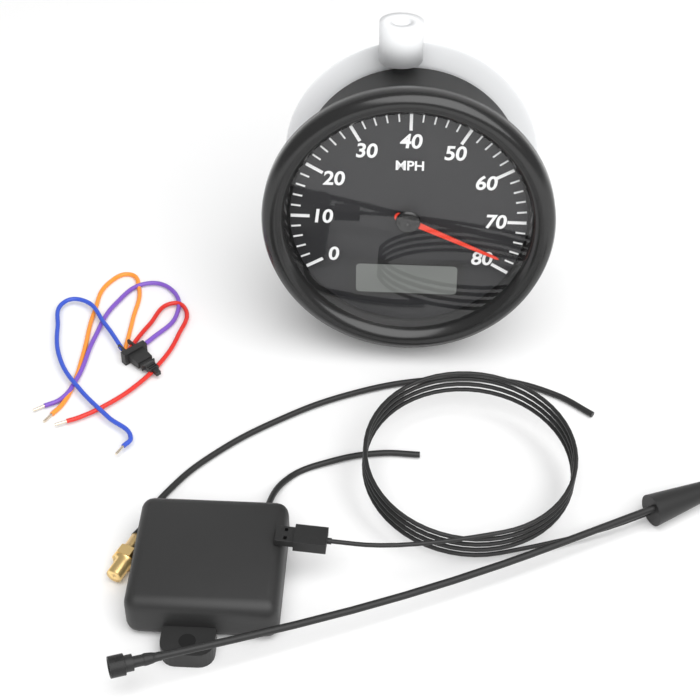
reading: 78 MPH
